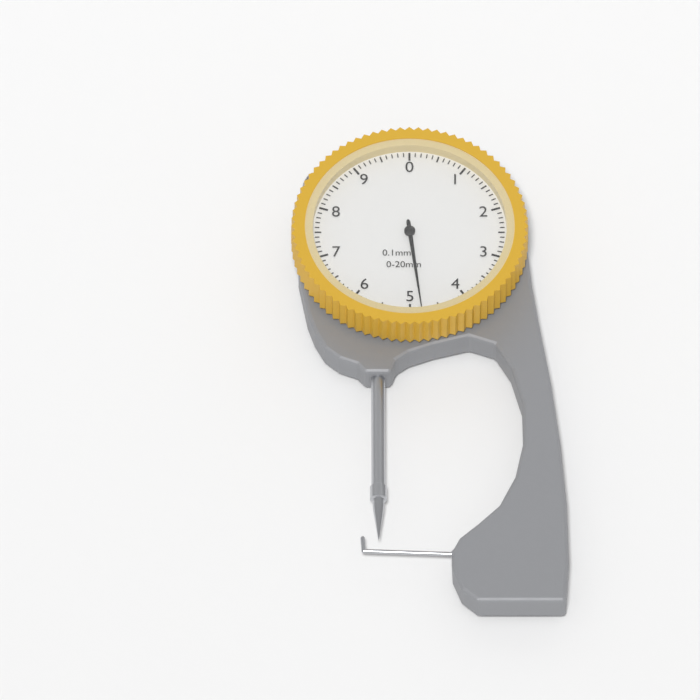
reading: 4.8 mm
